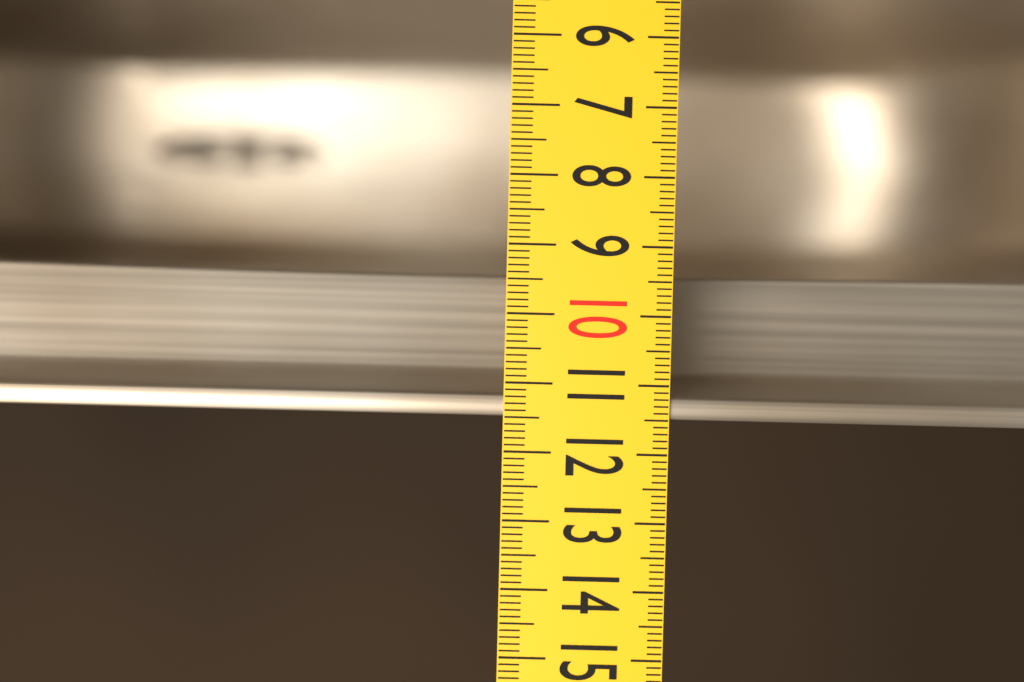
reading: 11.5 (no unit)
